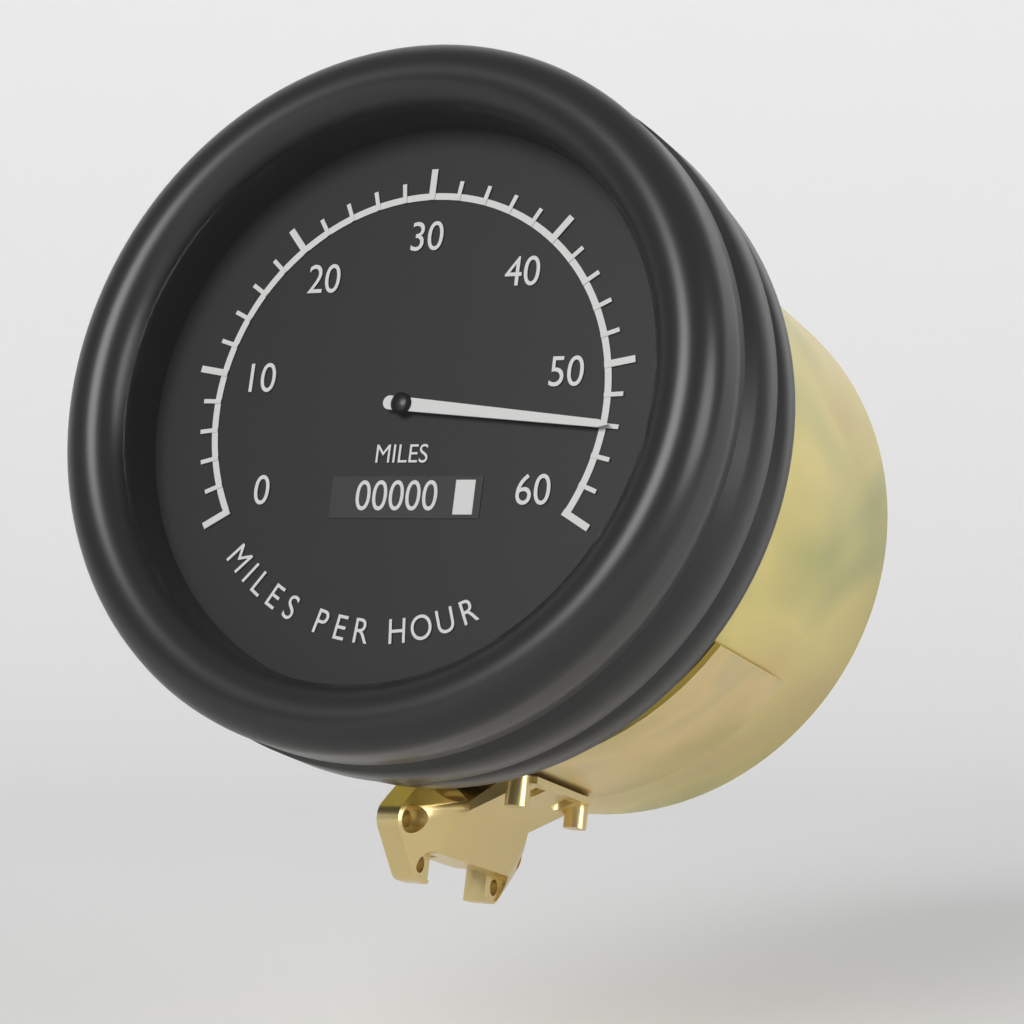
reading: 54 mph
